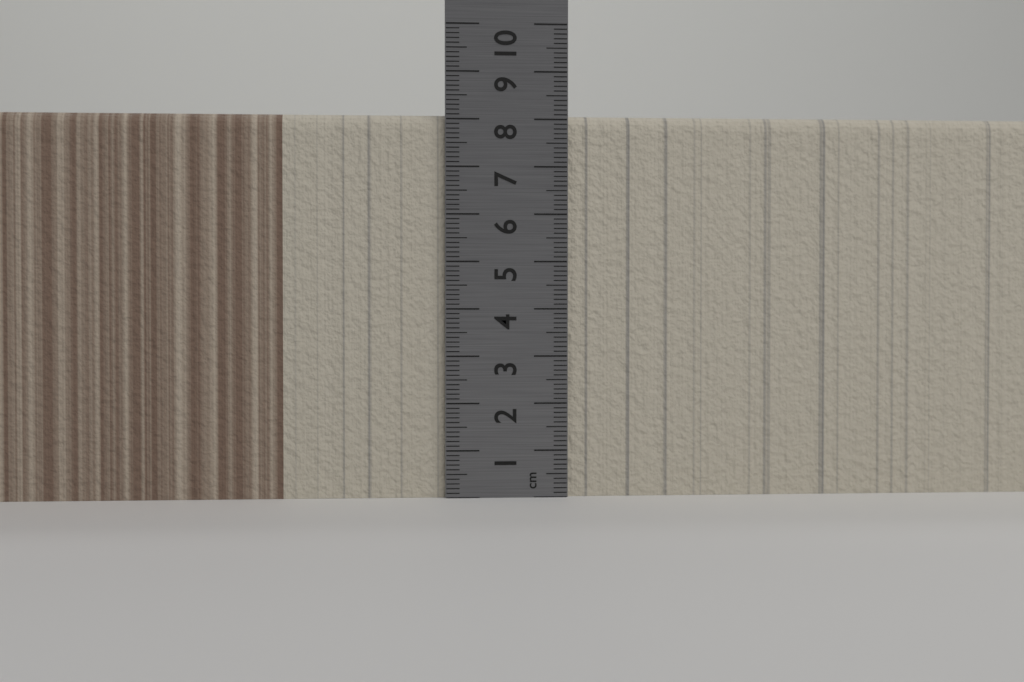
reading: 8.1 cm
